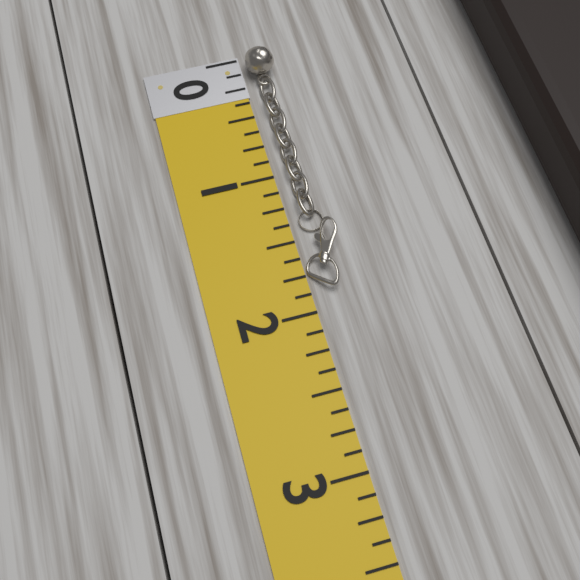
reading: 1.875 (no unit)
